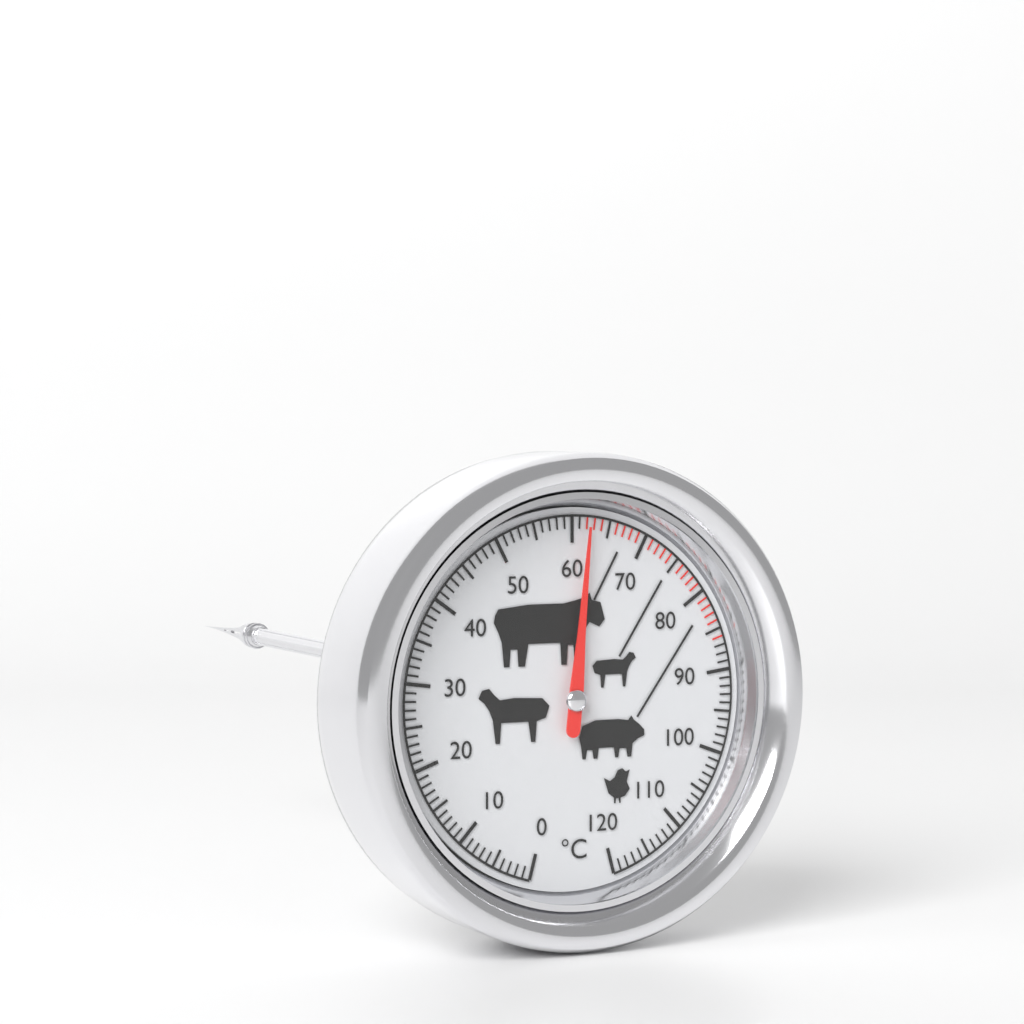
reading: 62 °C
